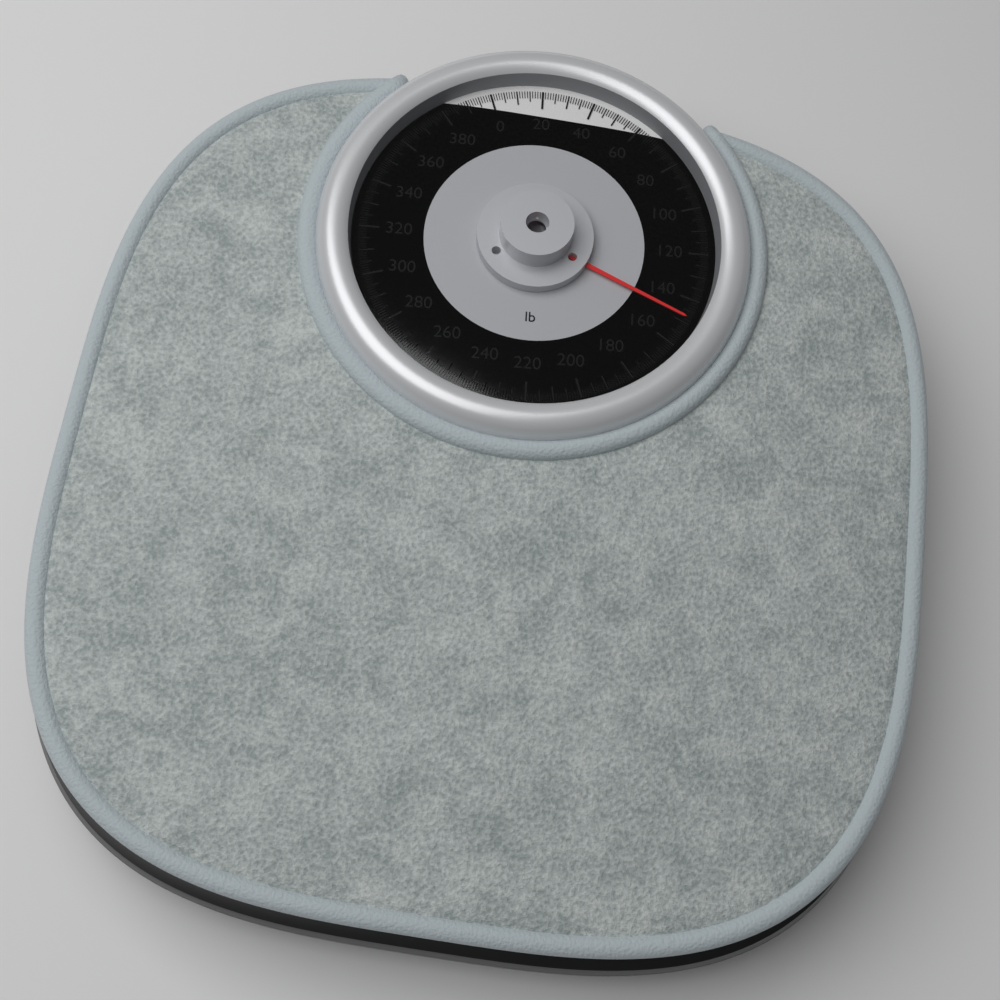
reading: 148 lb
